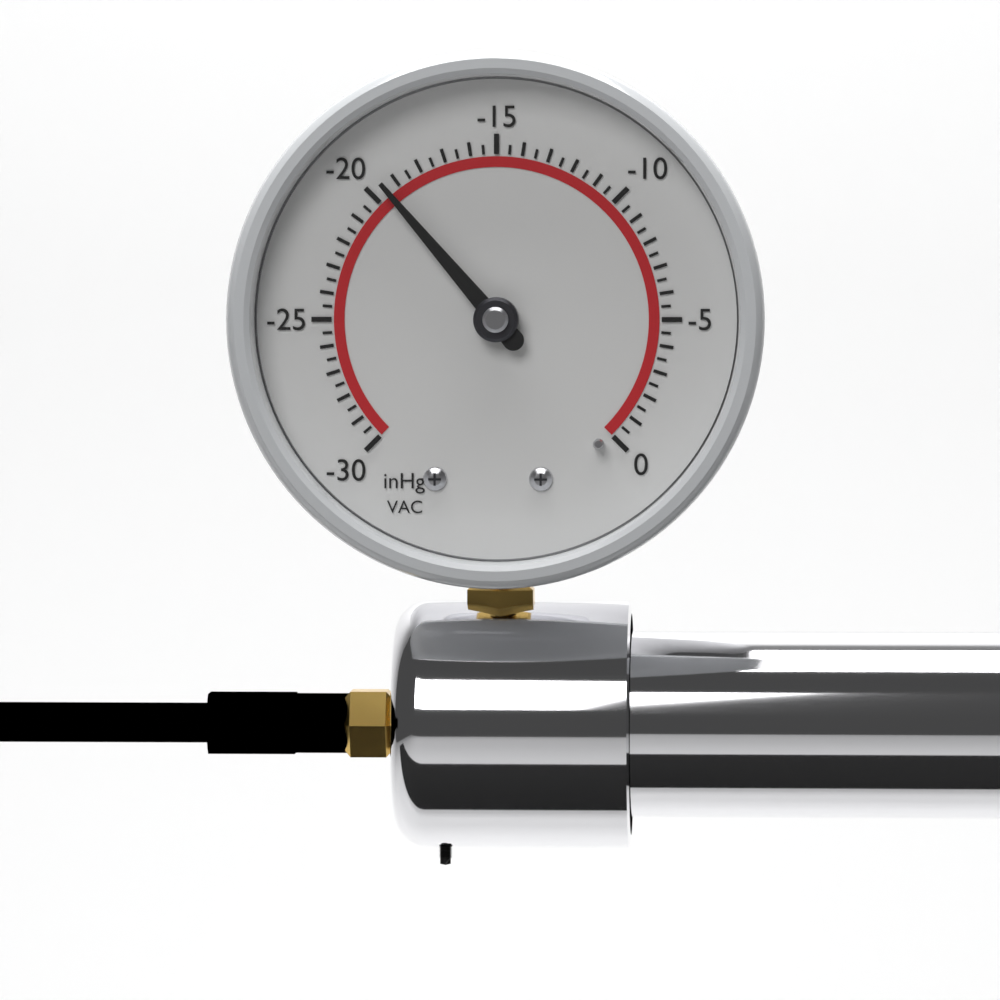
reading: -19.5 inHg
